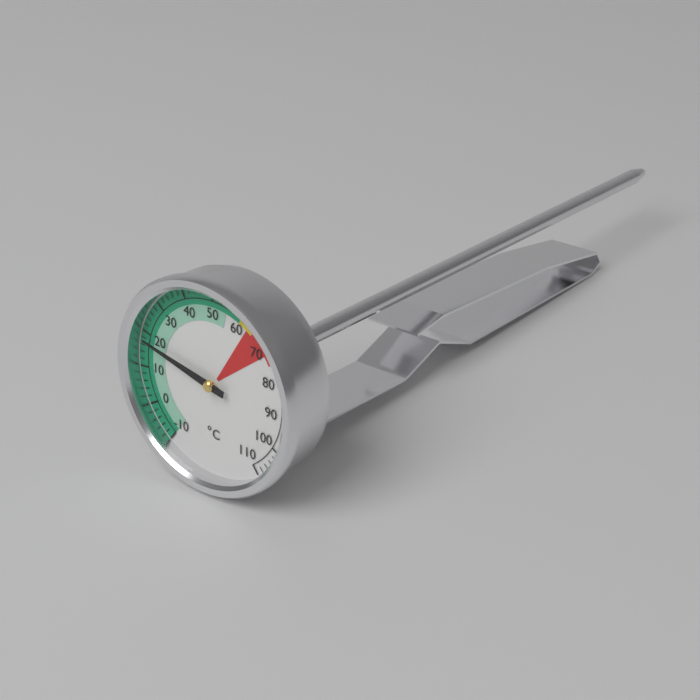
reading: 18 °C
